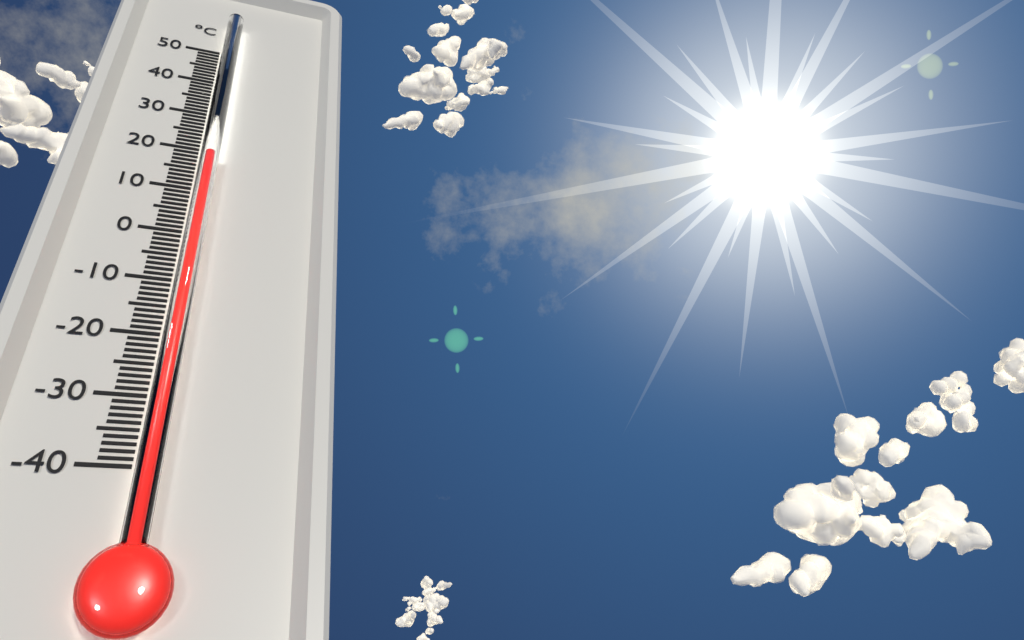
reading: 17 °C
